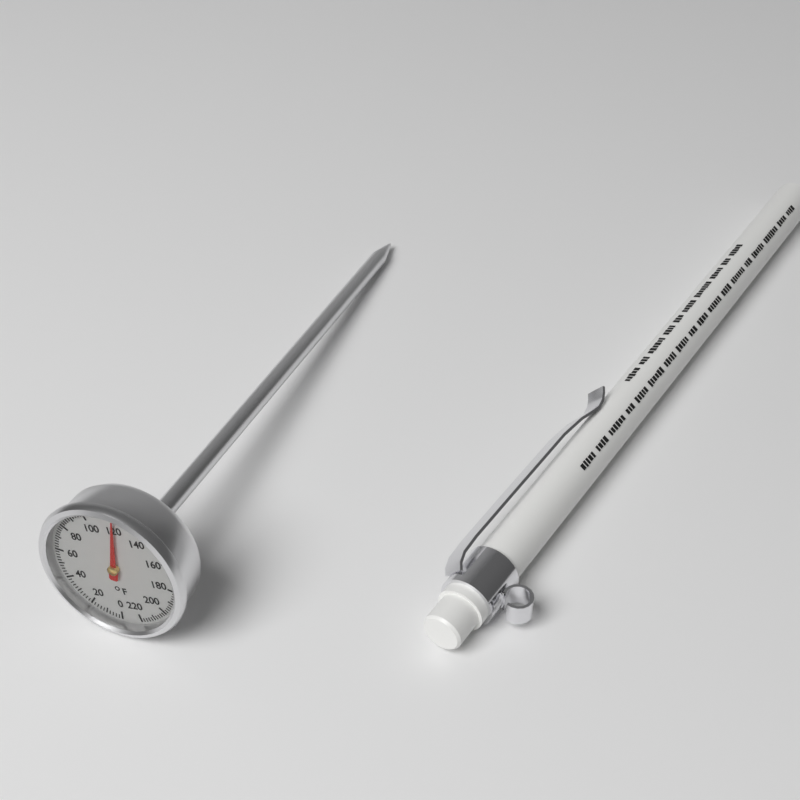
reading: 120 °F
